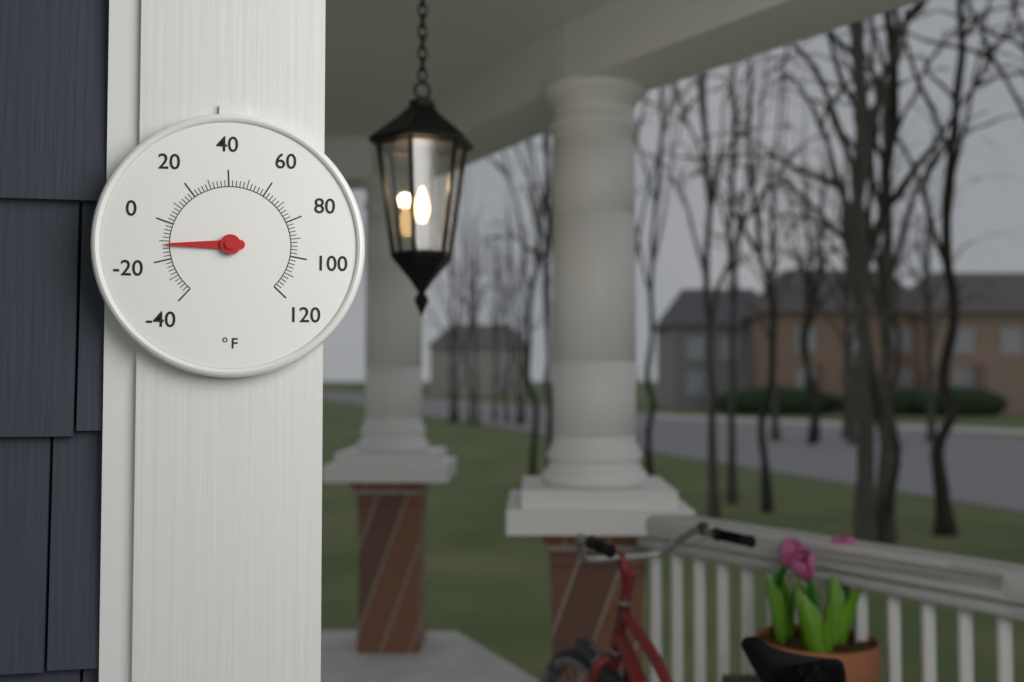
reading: -12 °F
